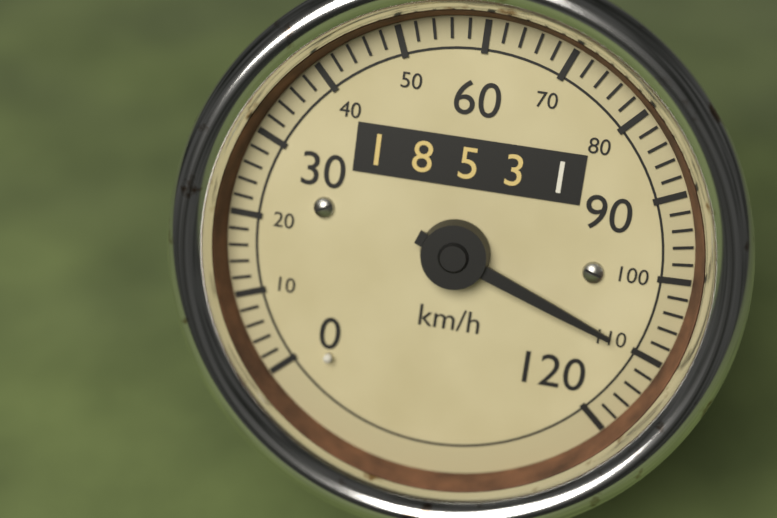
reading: 110 km/h
